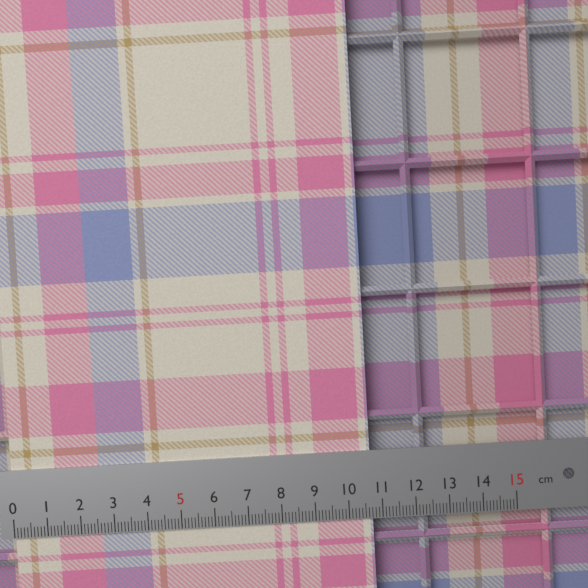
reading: 10.7 cm
